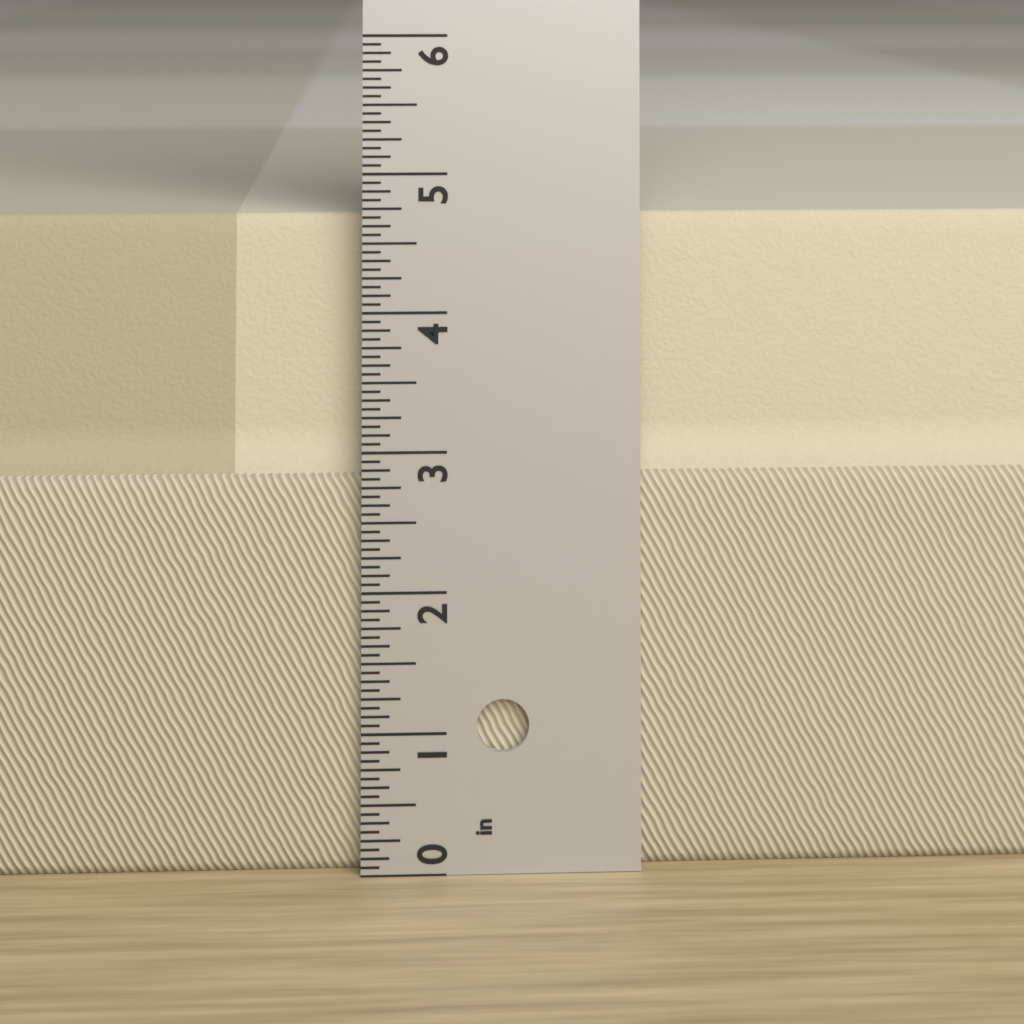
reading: 4.6875 in
